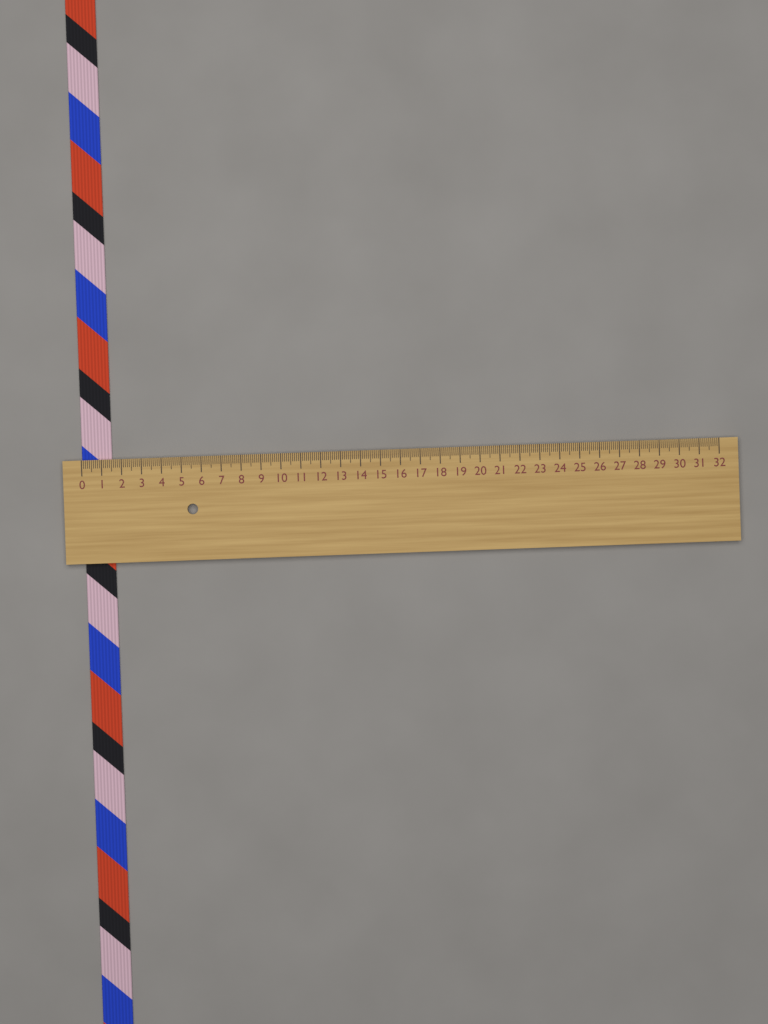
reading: 1.5 (no unit)
